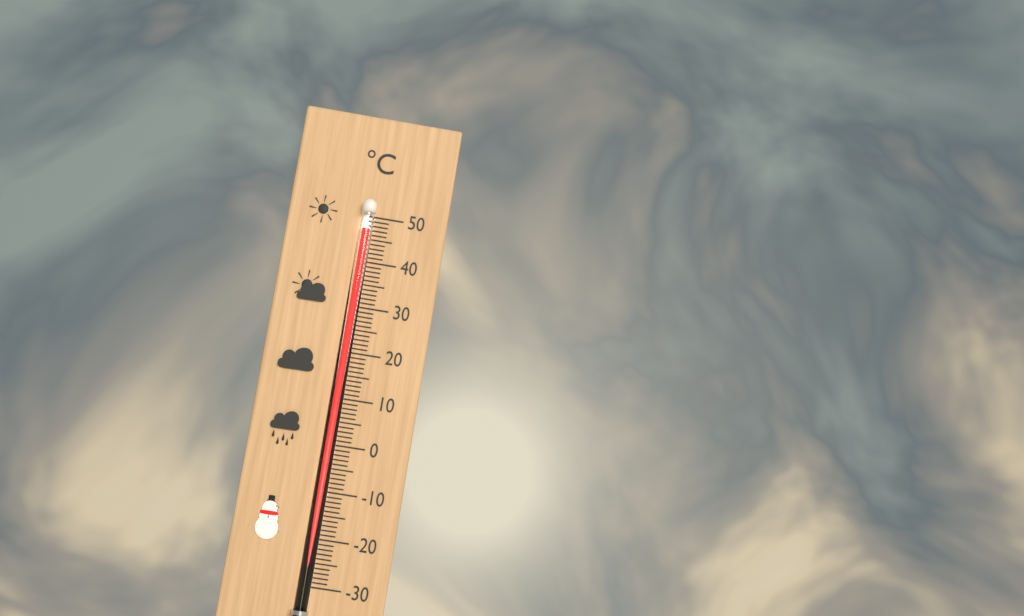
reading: 47 °C
